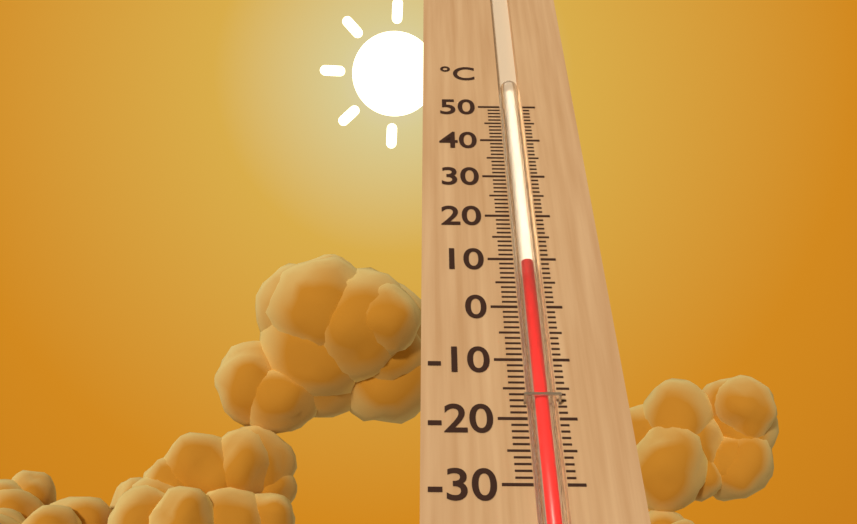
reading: 9 °C
